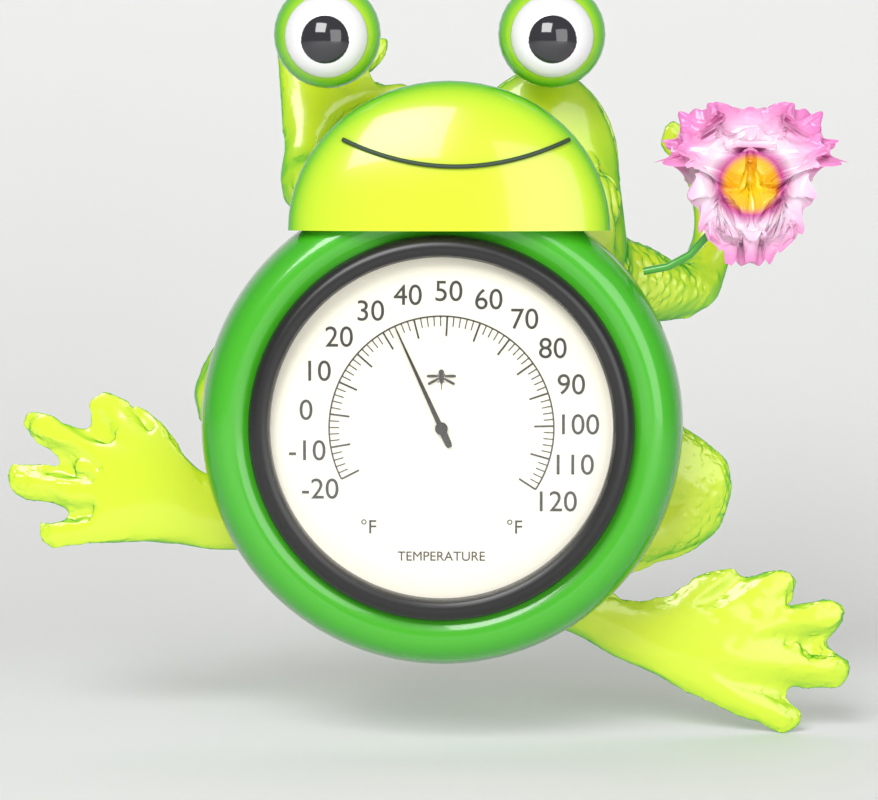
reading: 34 °F
